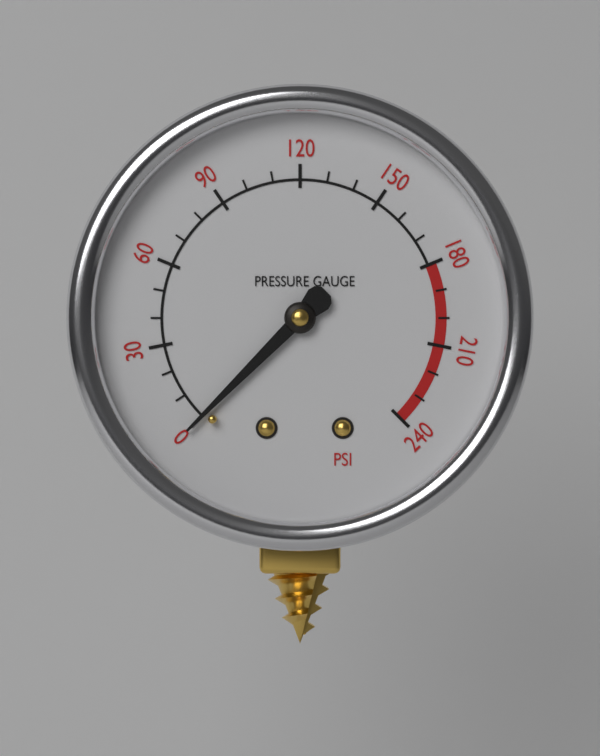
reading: 0 psi
